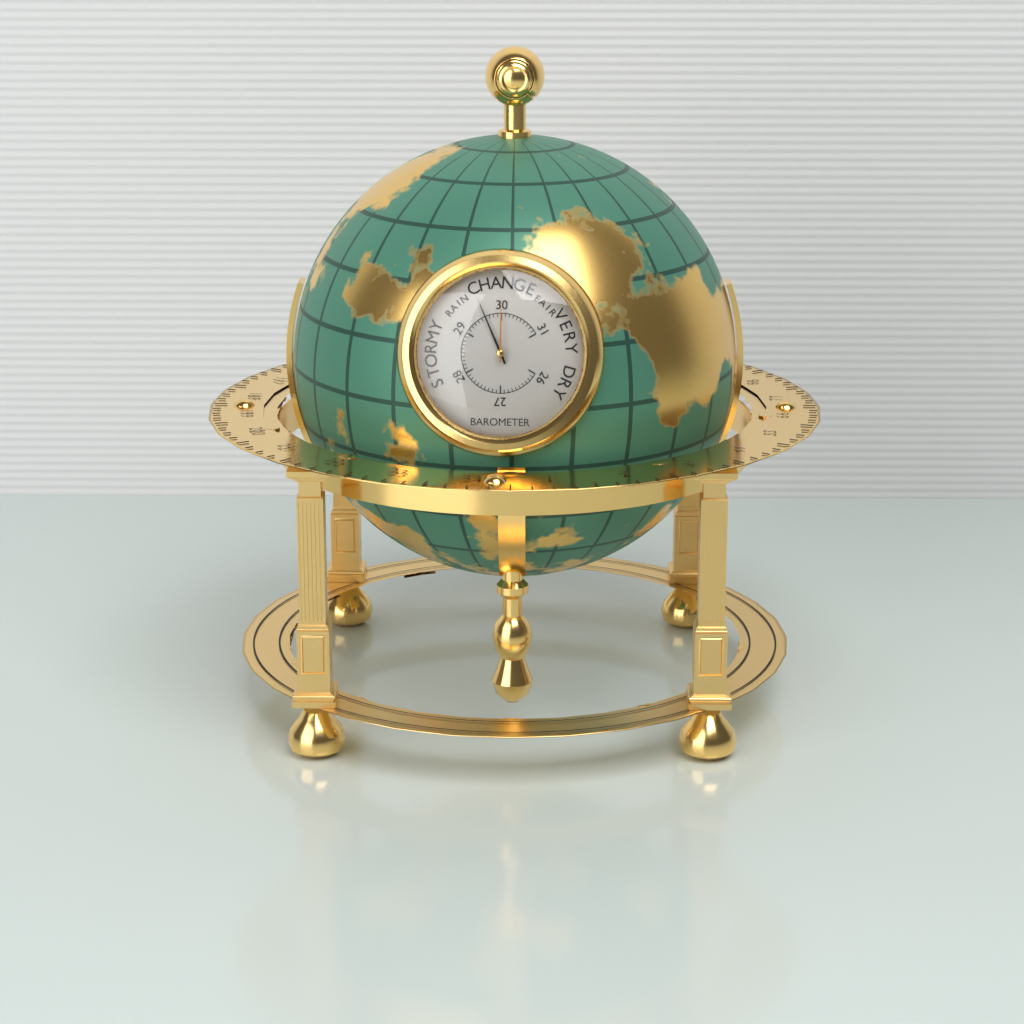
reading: 29.6 inHg
